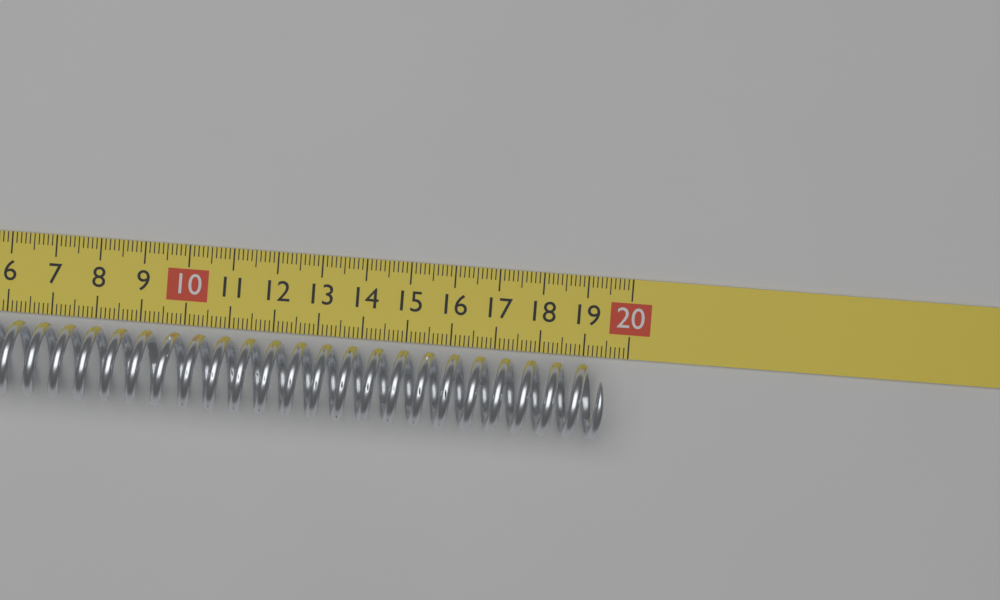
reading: 19.5 cm
